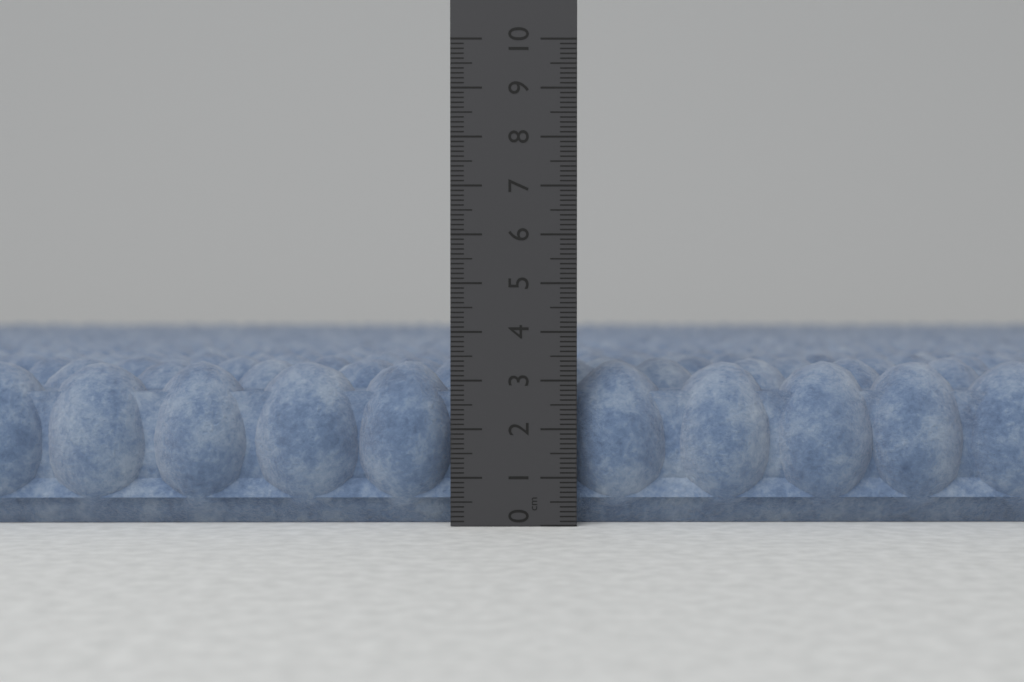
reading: 3.4 cm
